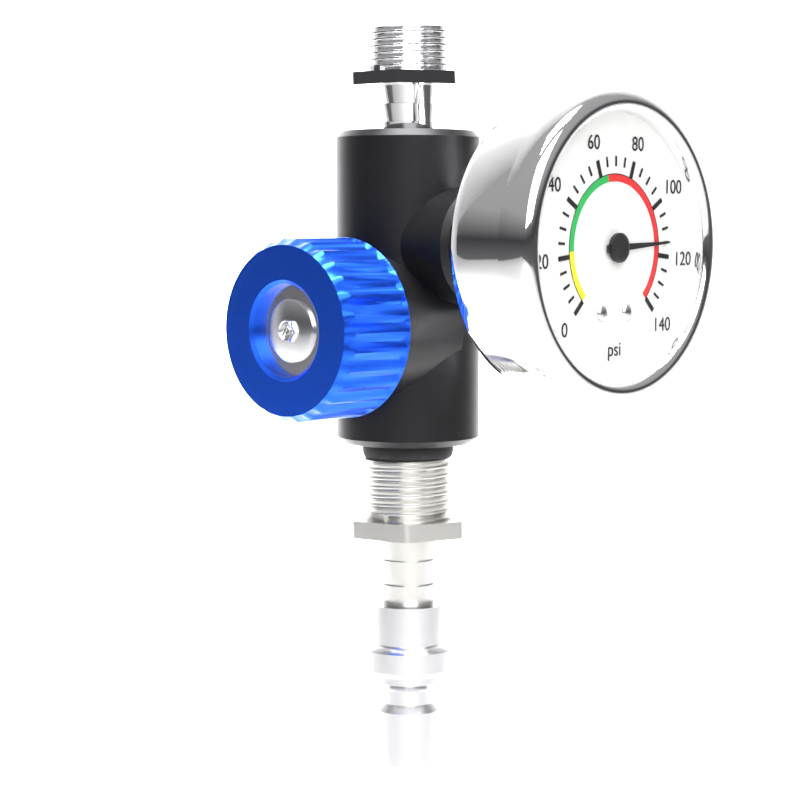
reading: 115 psi
